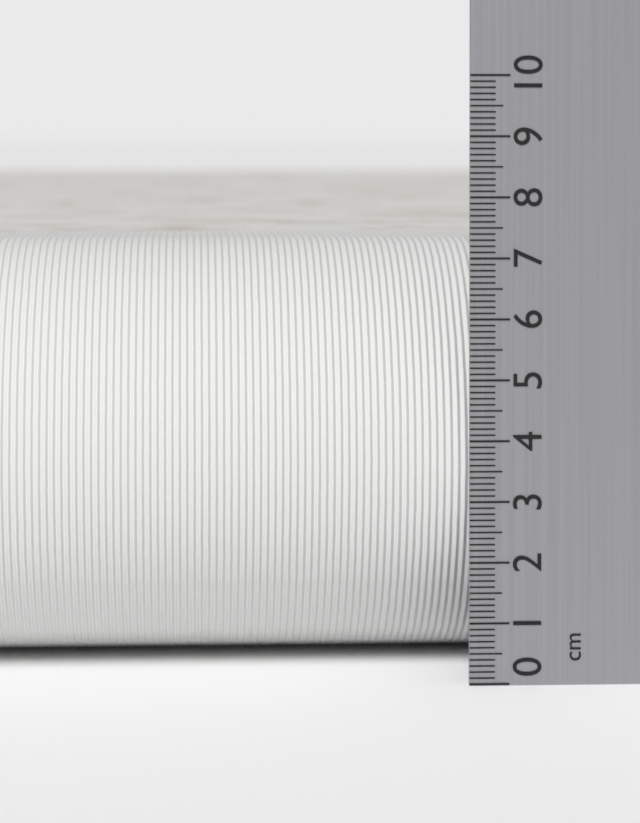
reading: 7.2 cm
